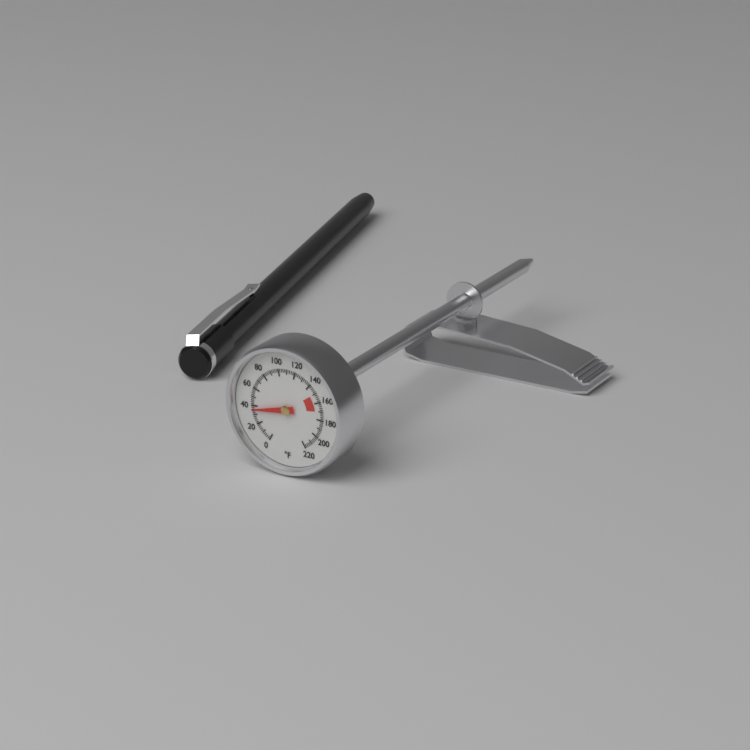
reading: 36 °F
